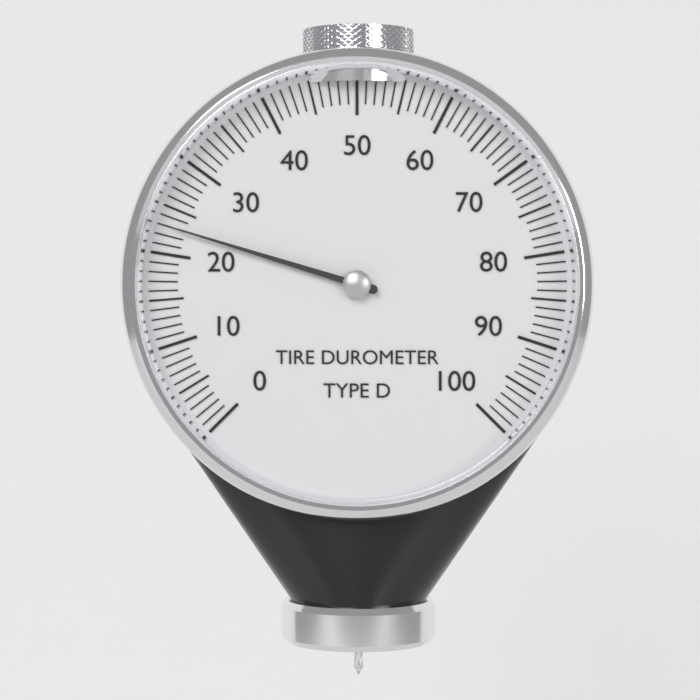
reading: 23 (no unit)
